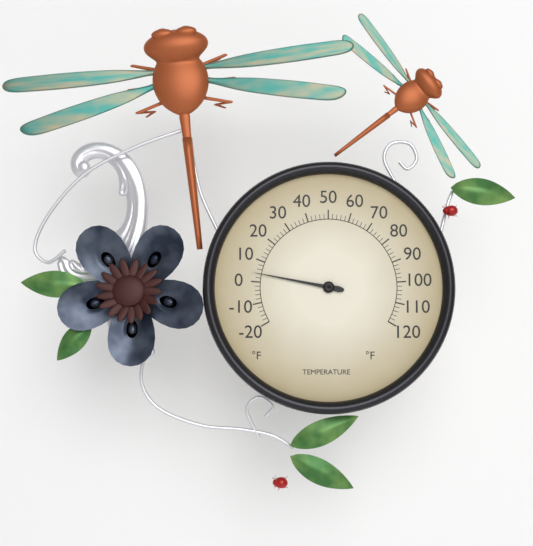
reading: 4 °F
